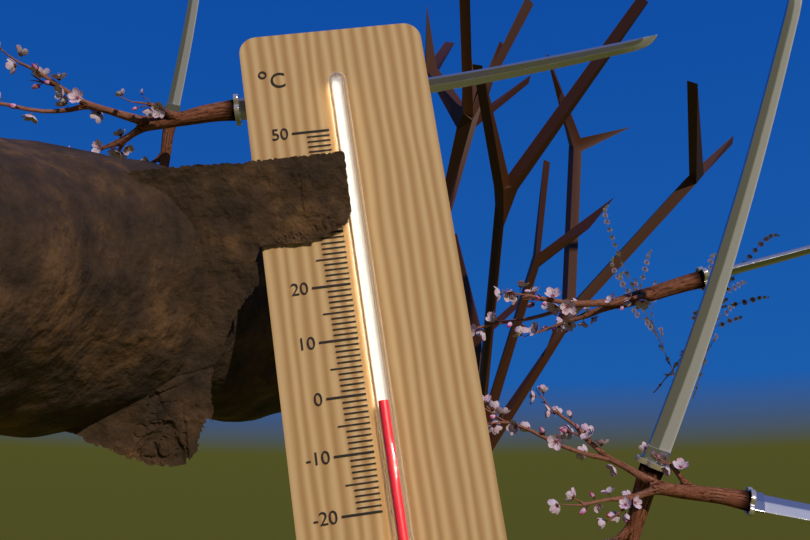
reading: -2 °C
